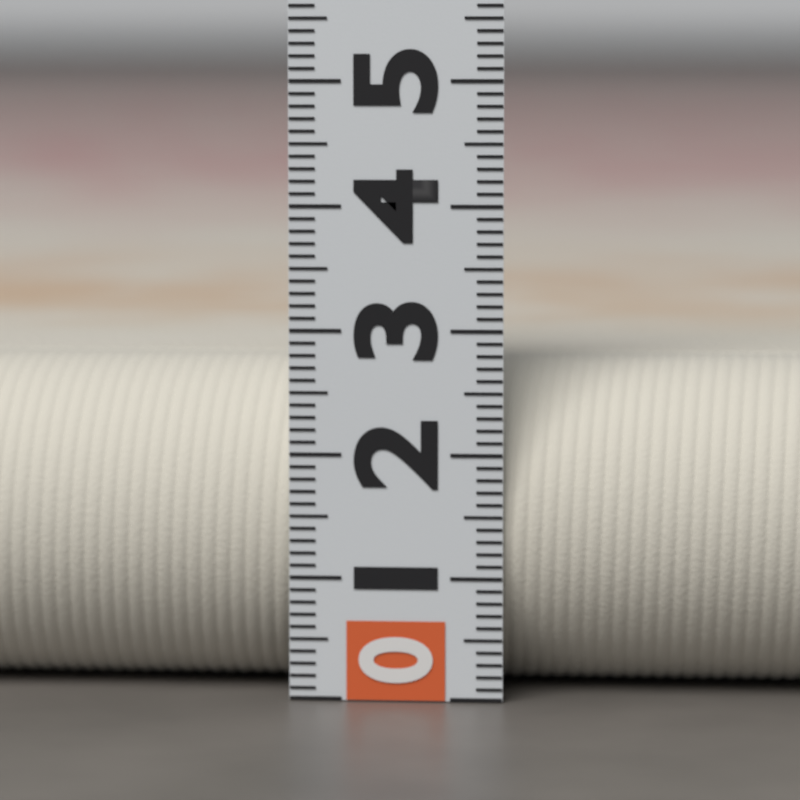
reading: 2.7 (no unit)
